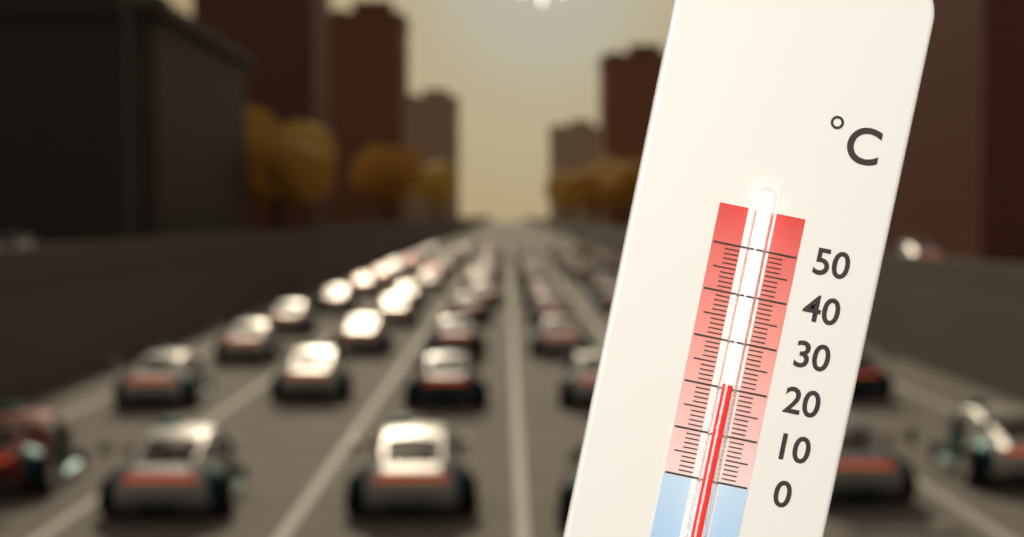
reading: 21 °C
